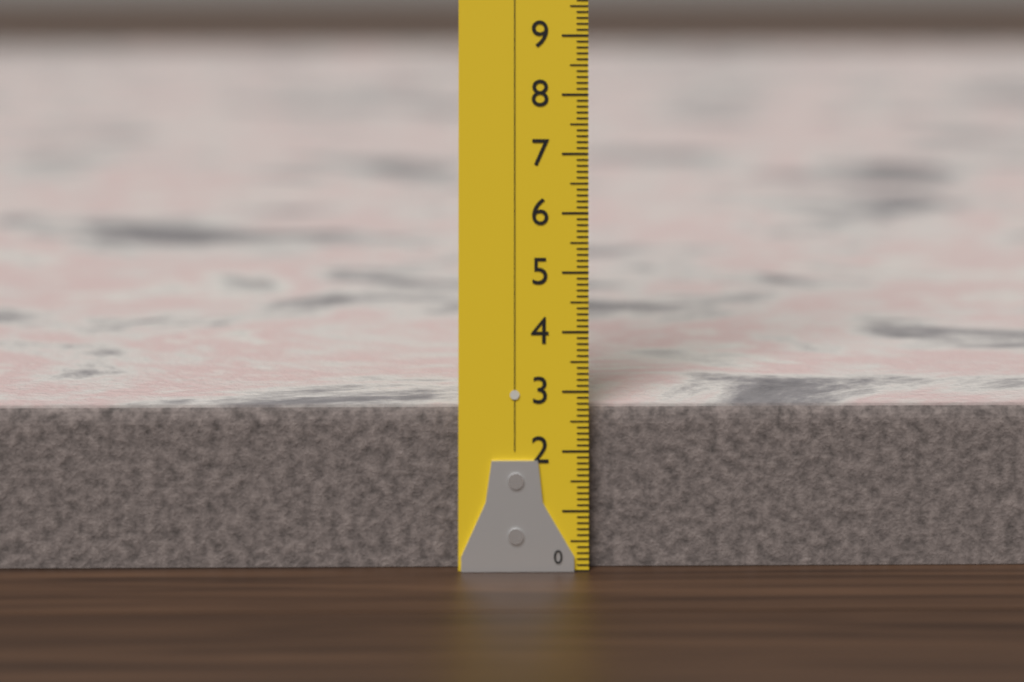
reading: 2.7 (no unit)
